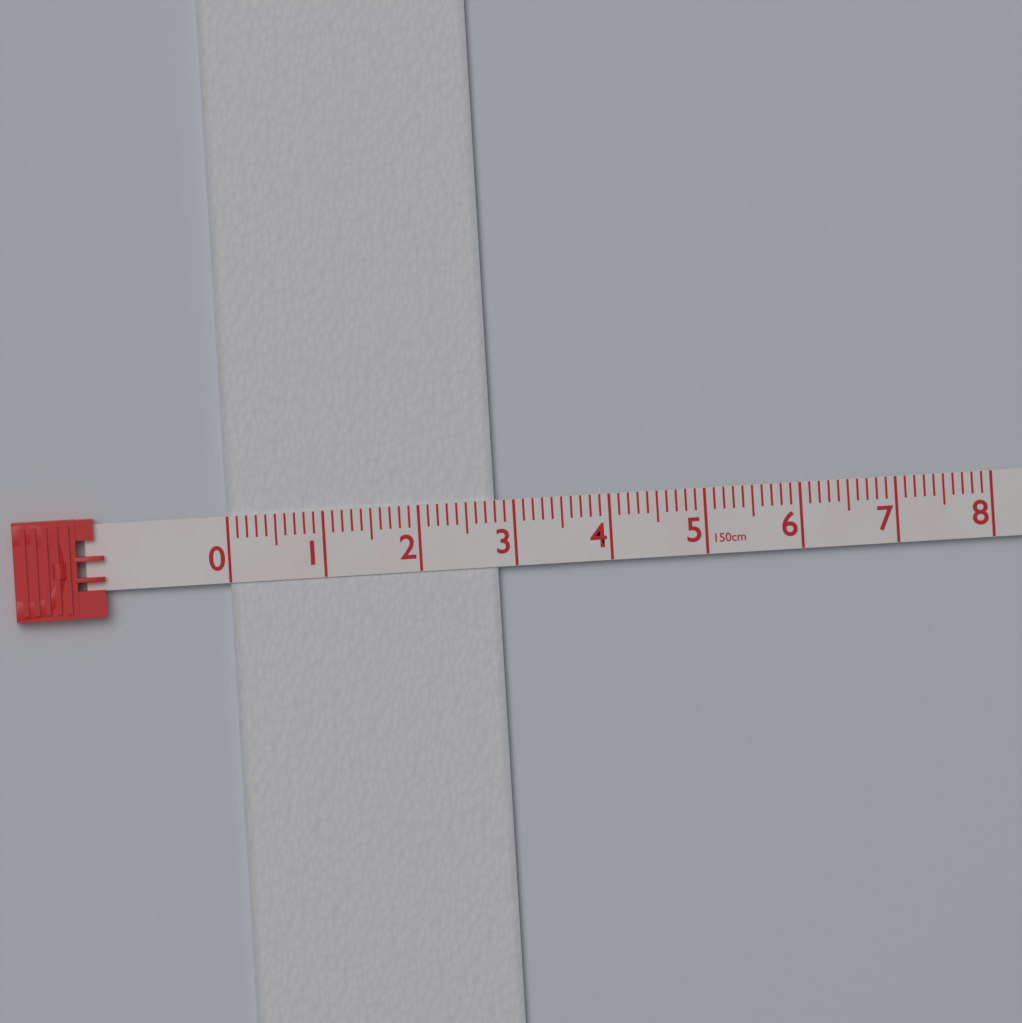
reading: 2.8 cm
